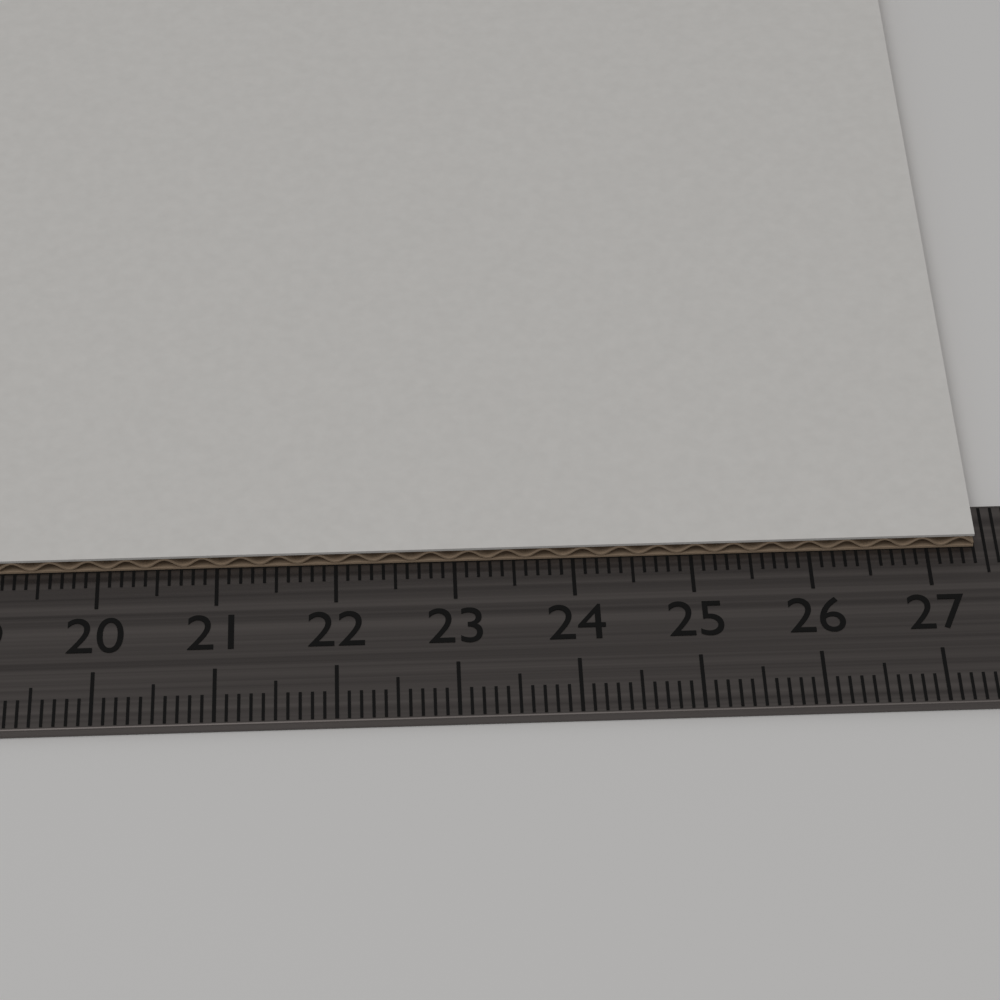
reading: 27.4 cm
